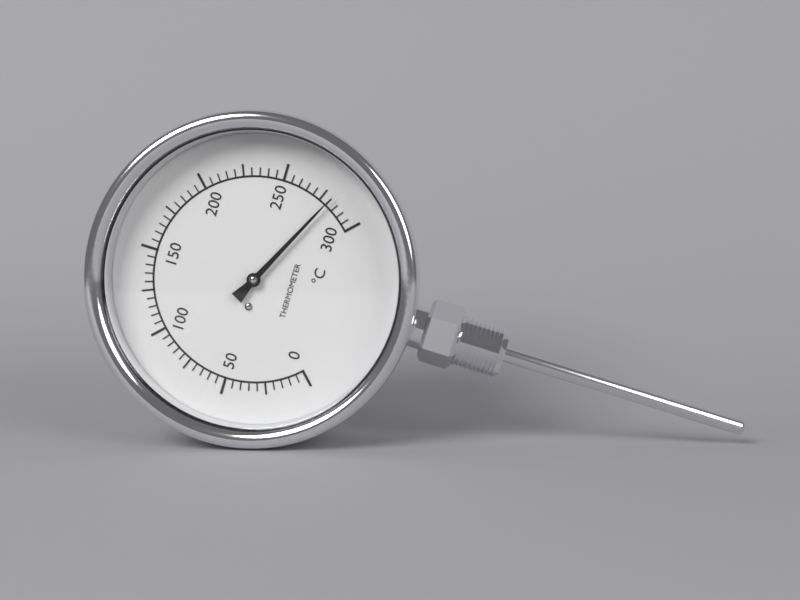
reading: 280 °C
